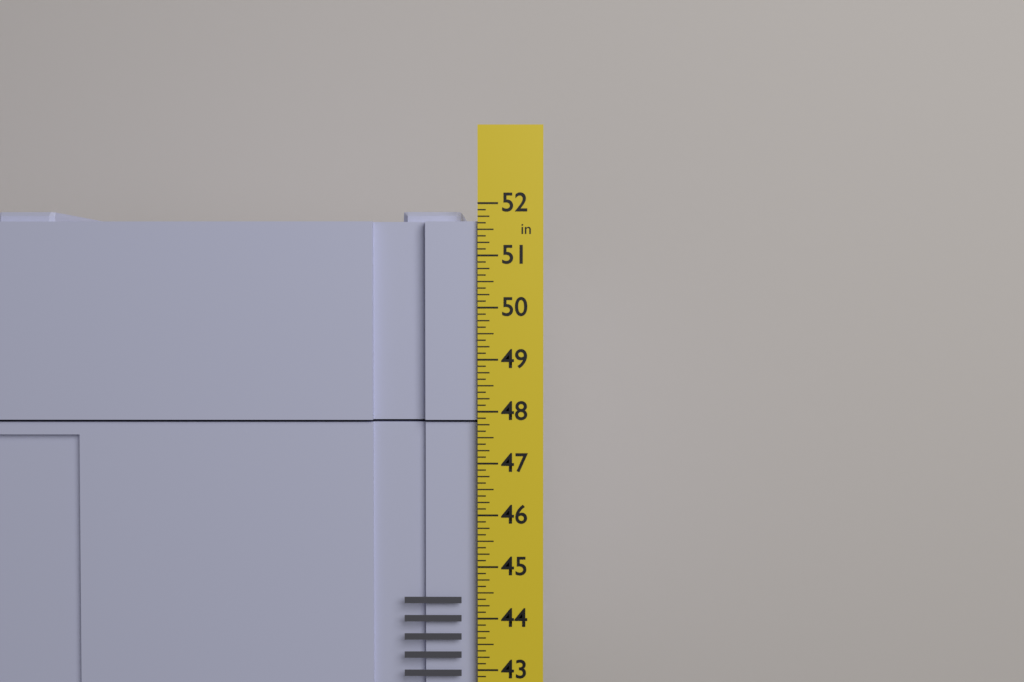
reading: 51.875 in
